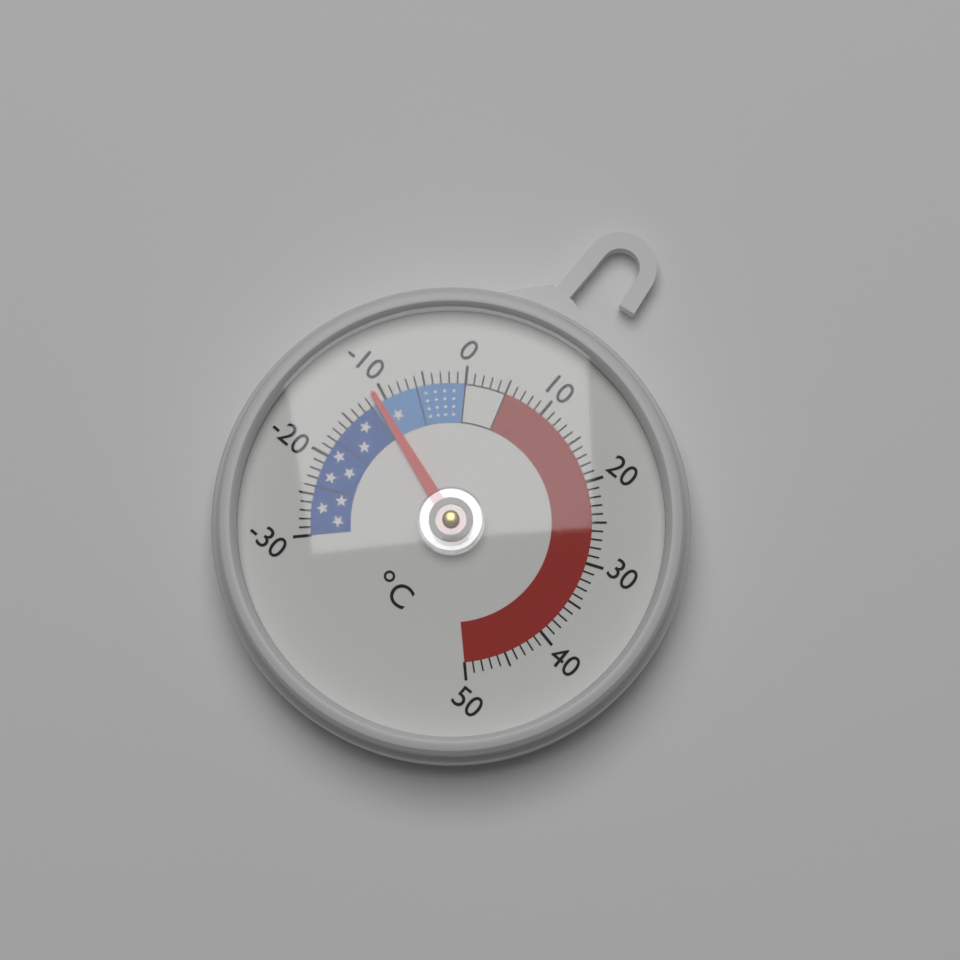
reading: -11 °C
